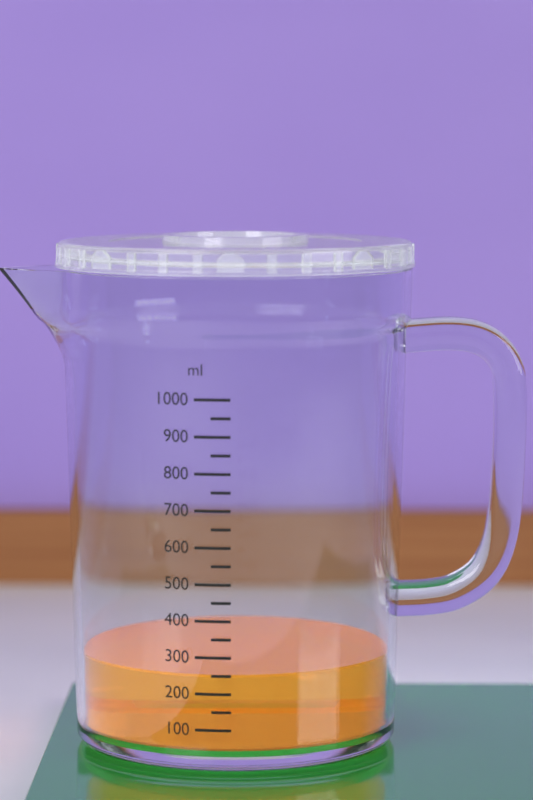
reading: 250 ml
